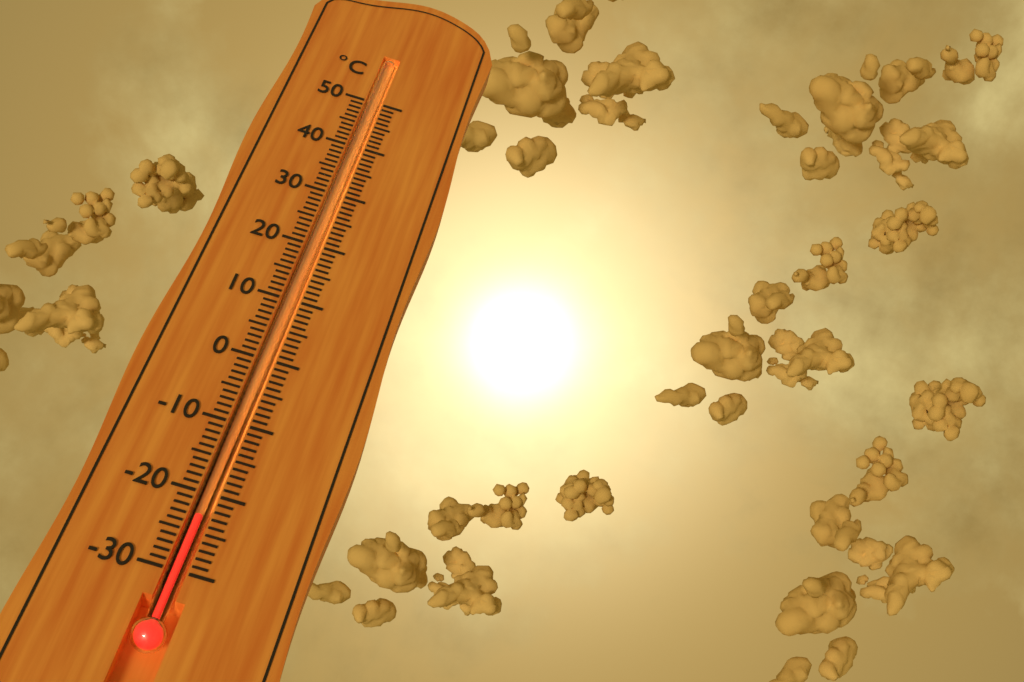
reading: -23 °C
